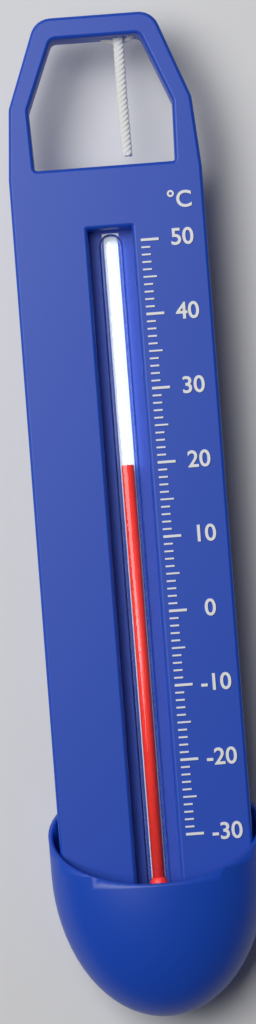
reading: 20 °C
